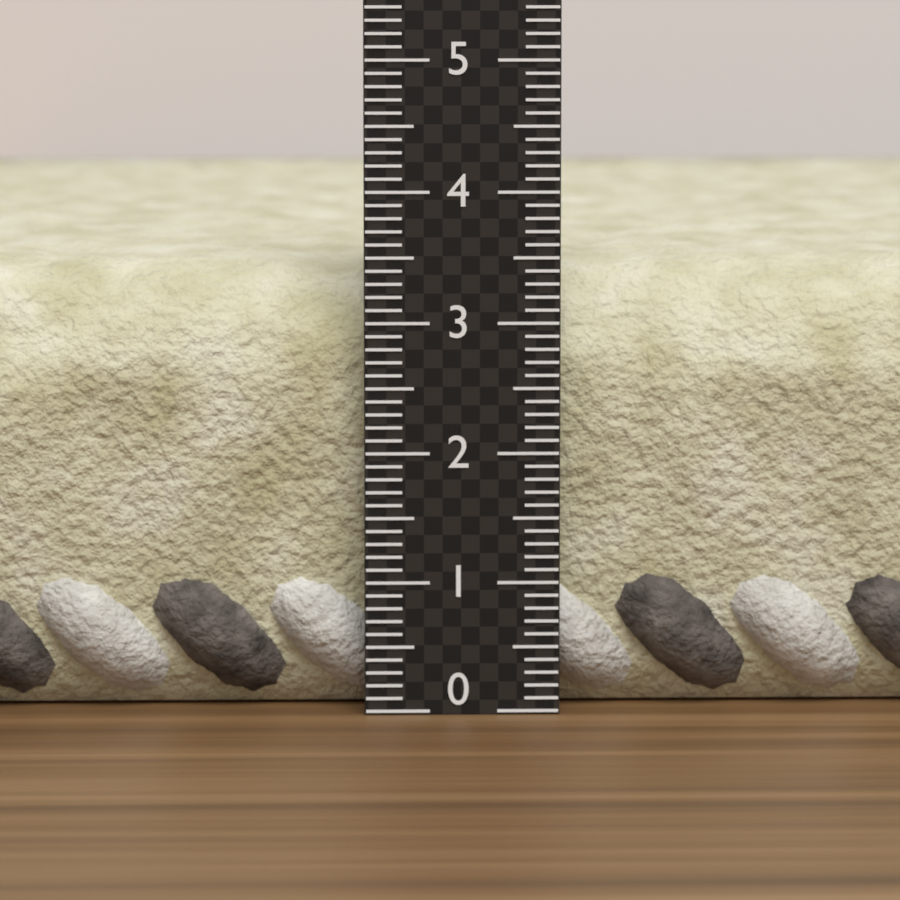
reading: 3.5 (no unit)
